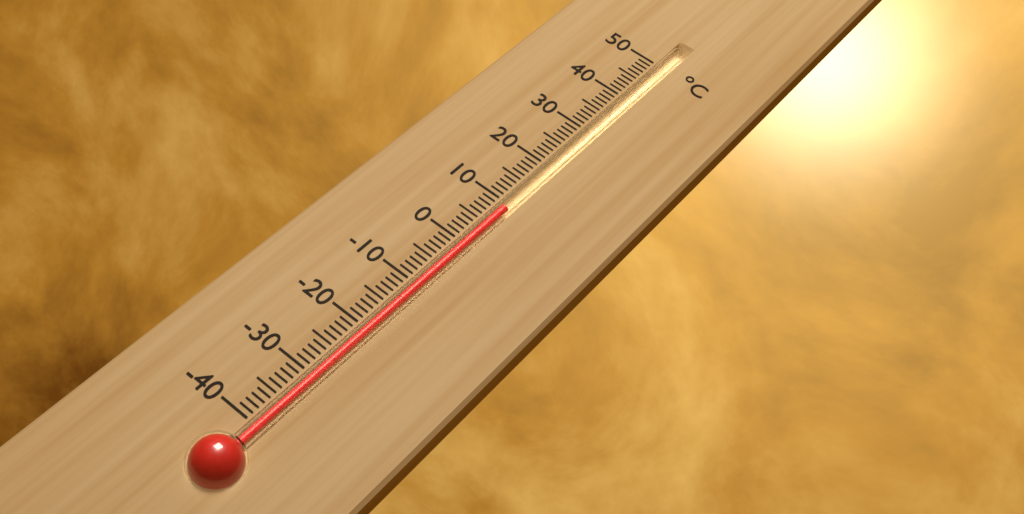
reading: 9 °C
